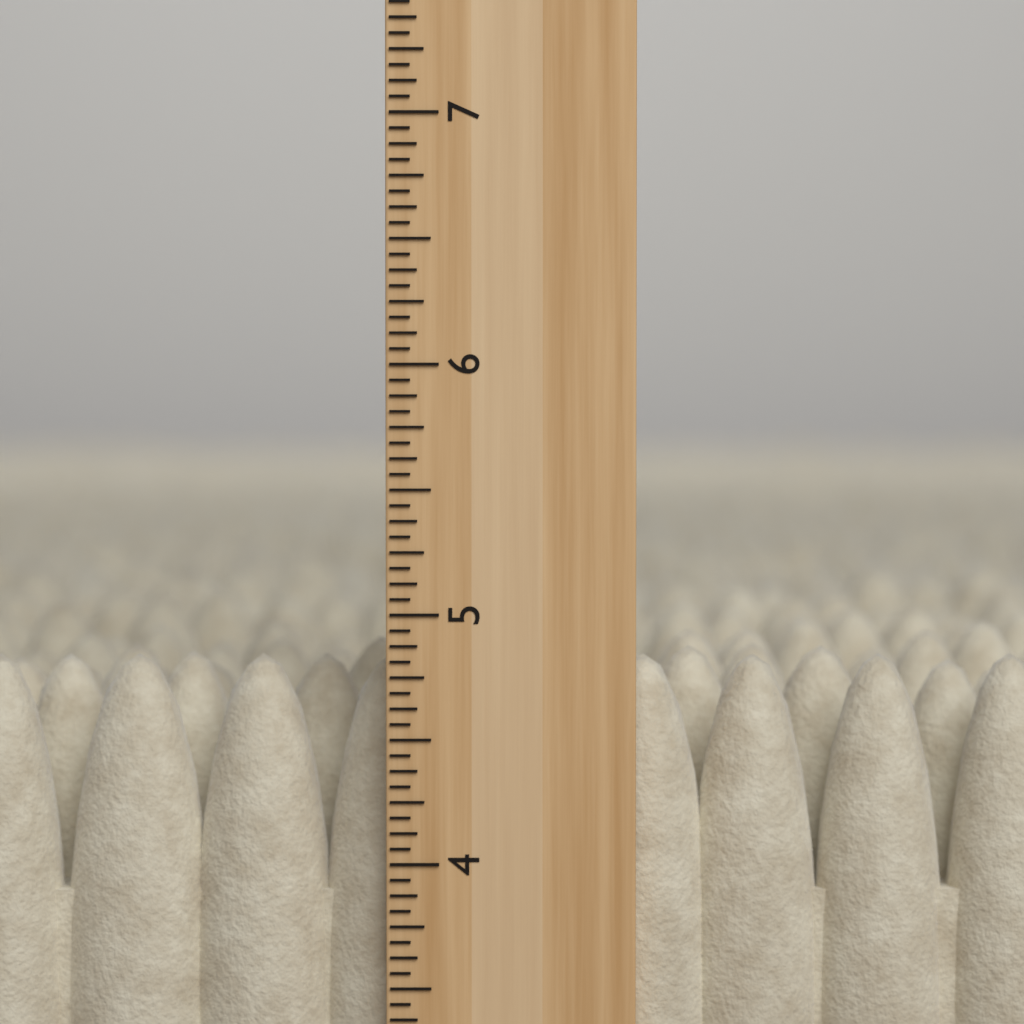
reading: 4.8125 inch
